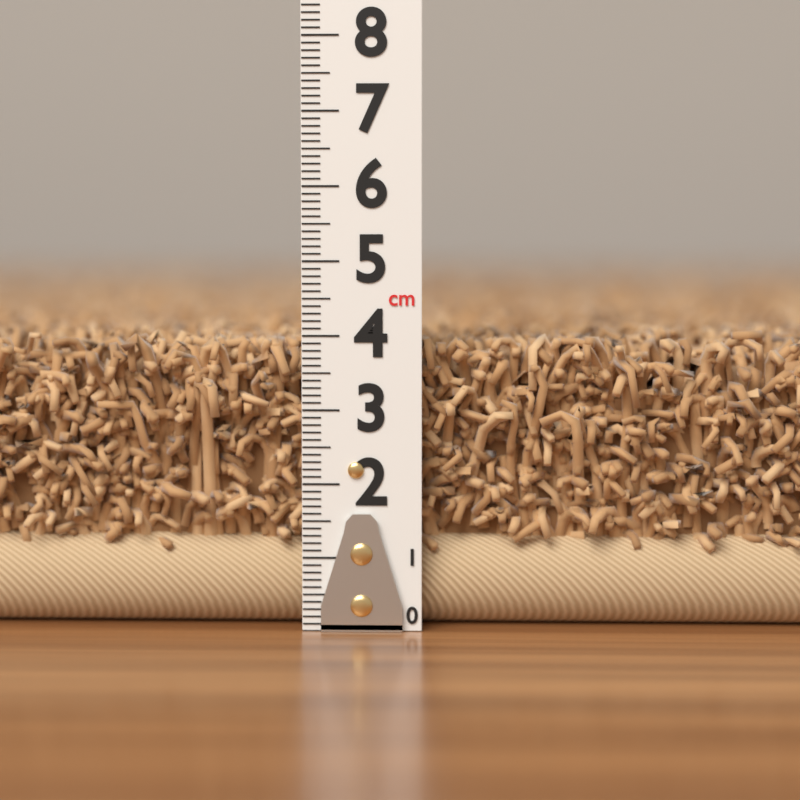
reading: 4.2 cm
